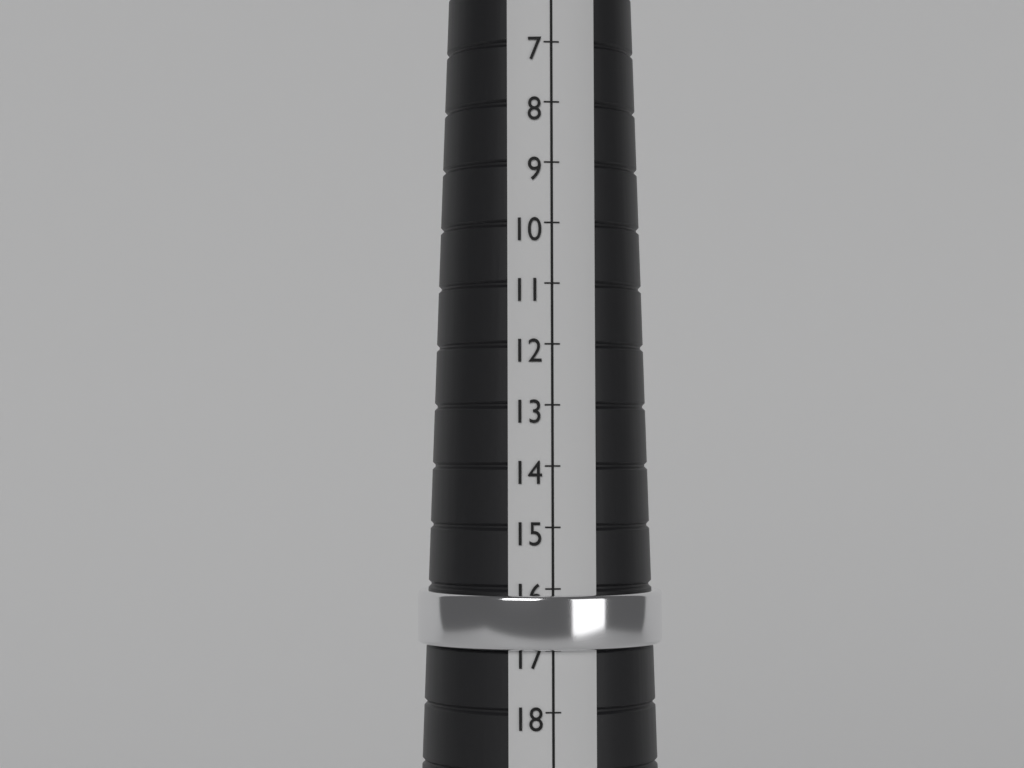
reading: 17 (no unit)
